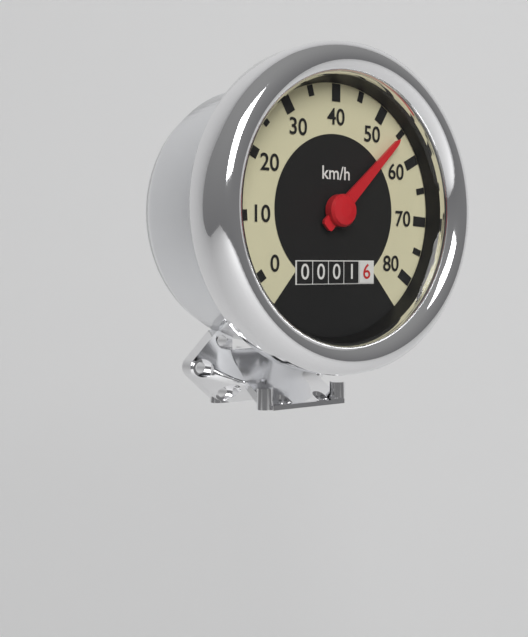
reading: 55 km/h
